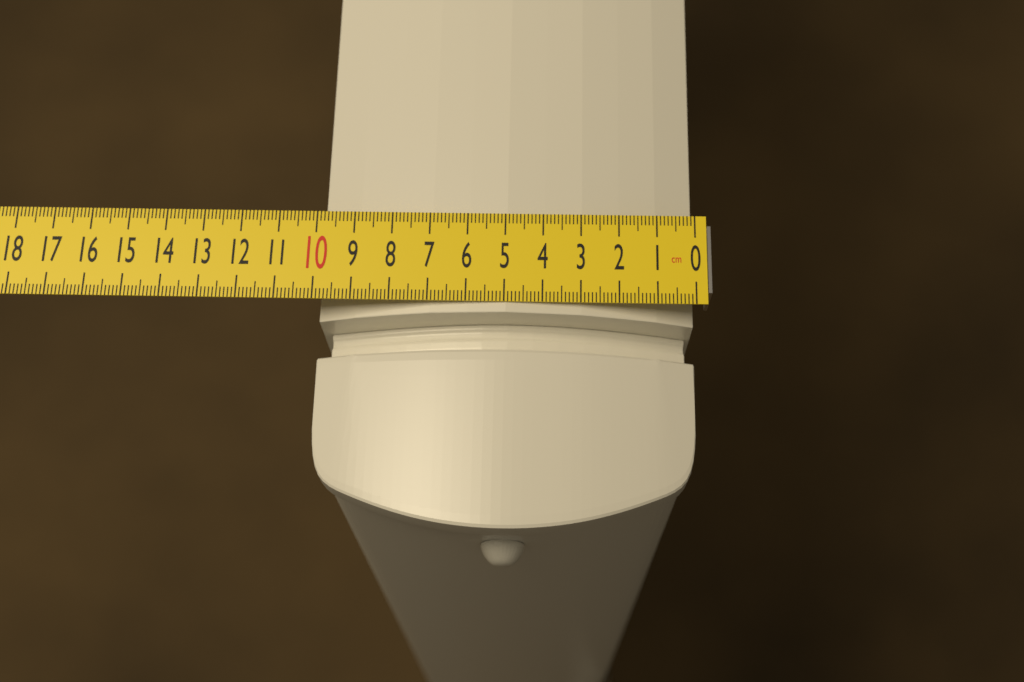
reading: 9.9 cm
